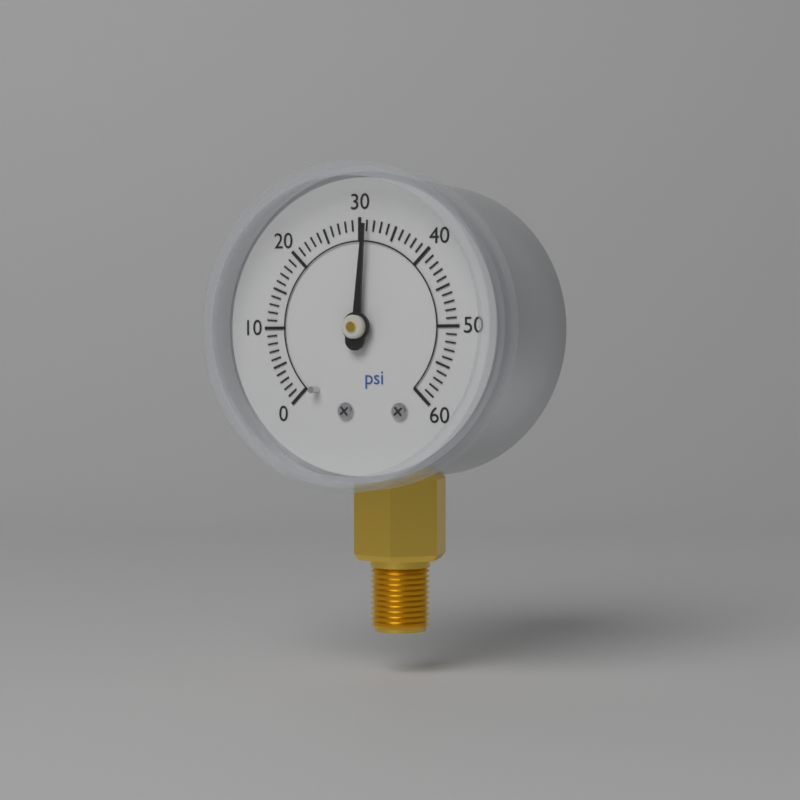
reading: 31 psi
